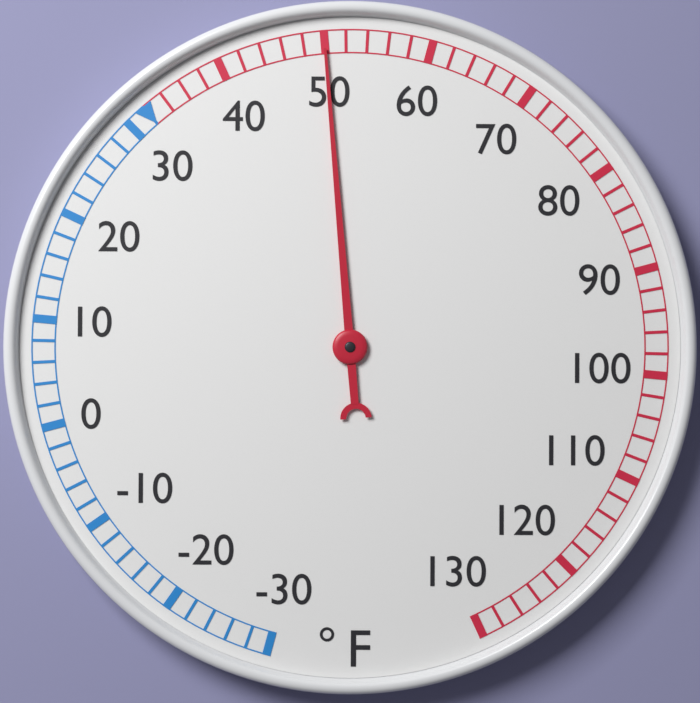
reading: 50 °F
